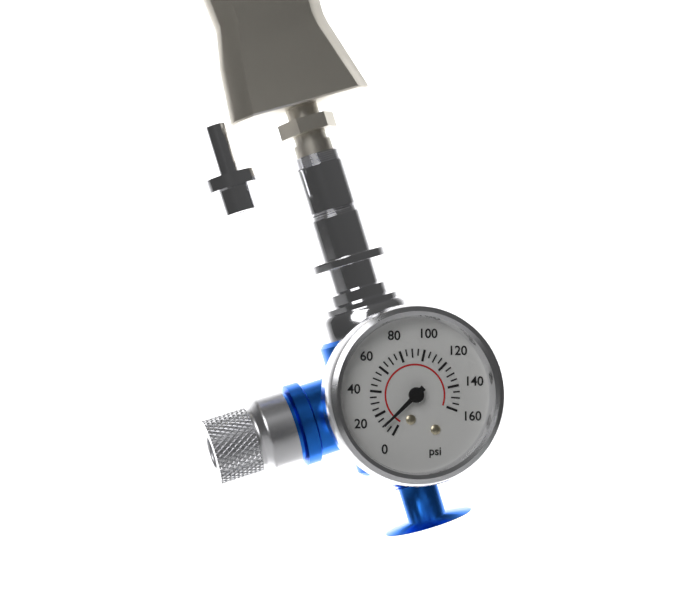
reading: 10 psi
